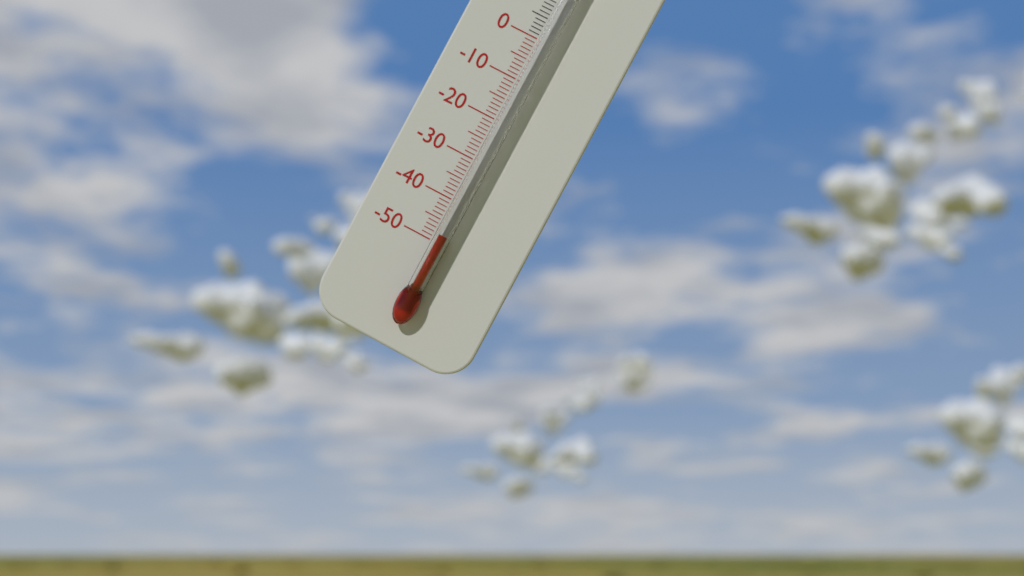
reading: -48 °C
